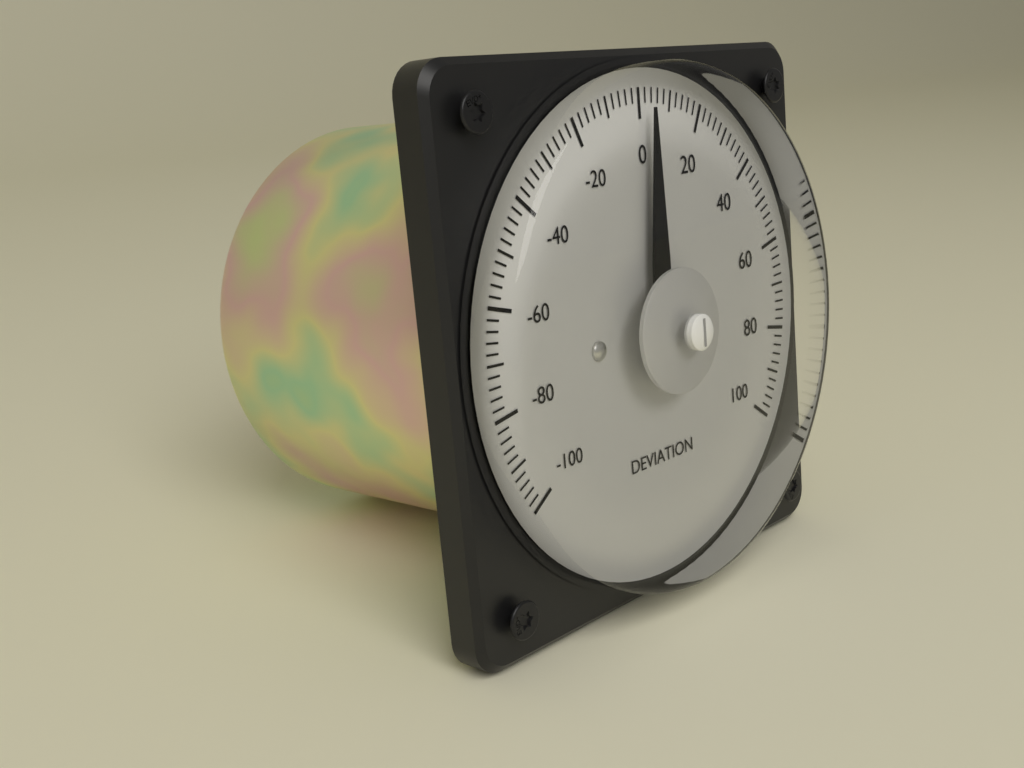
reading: 2 (no unit)
